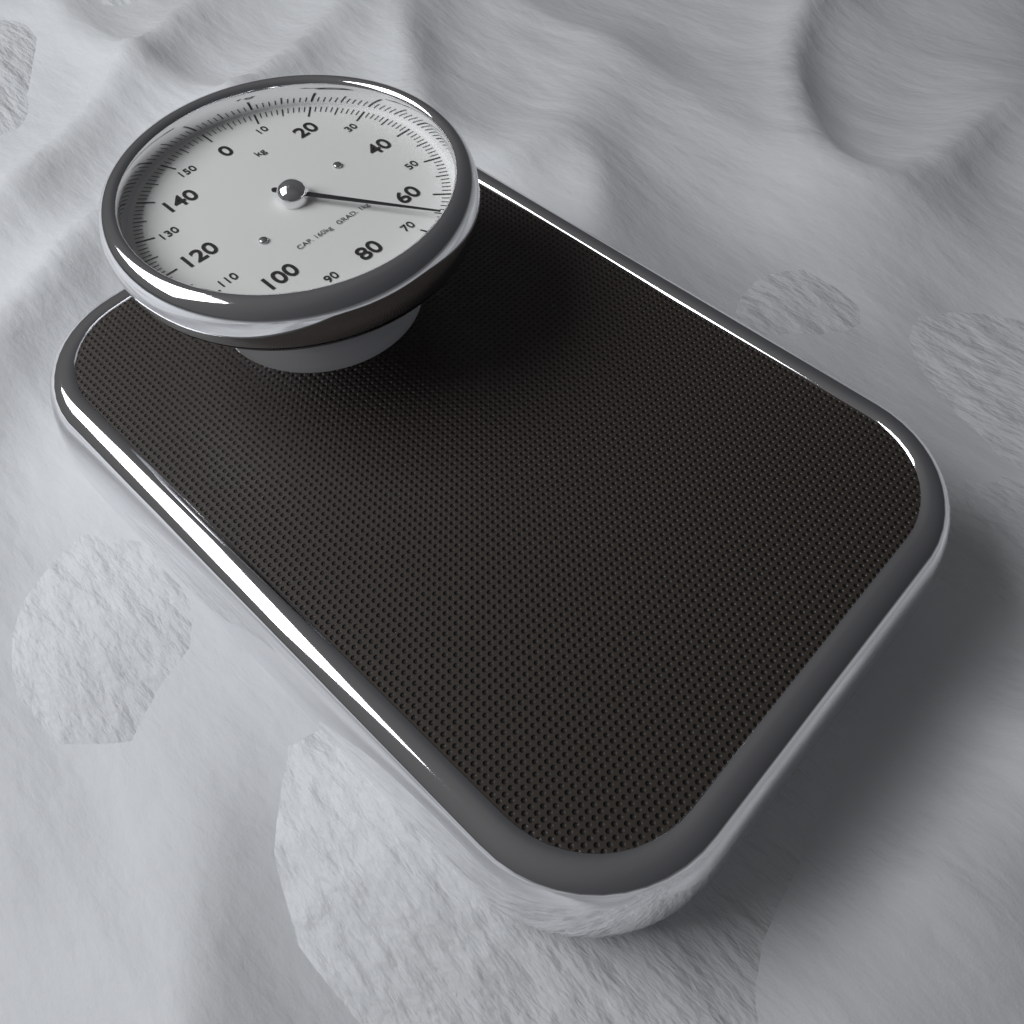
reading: 66 kg
